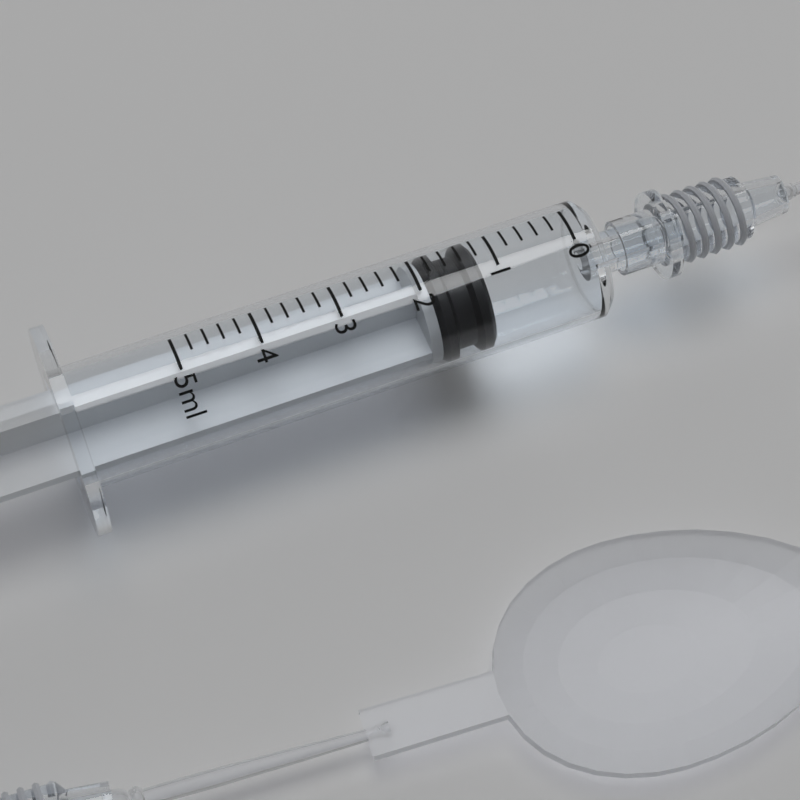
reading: 1.2 ml
